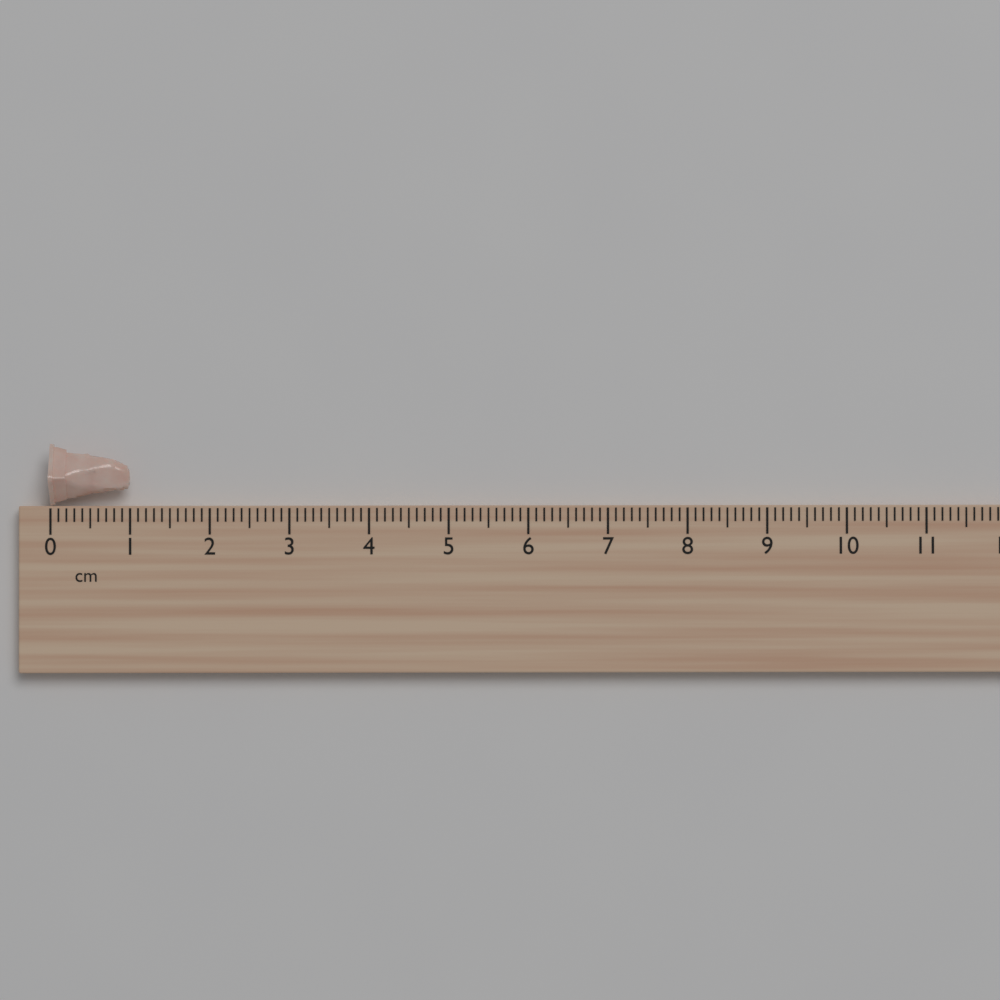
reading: 1.0 cm
